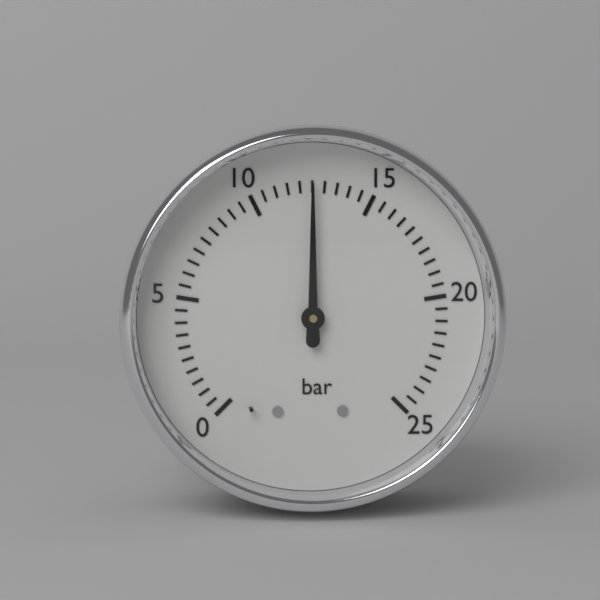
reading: 12.5 bar
